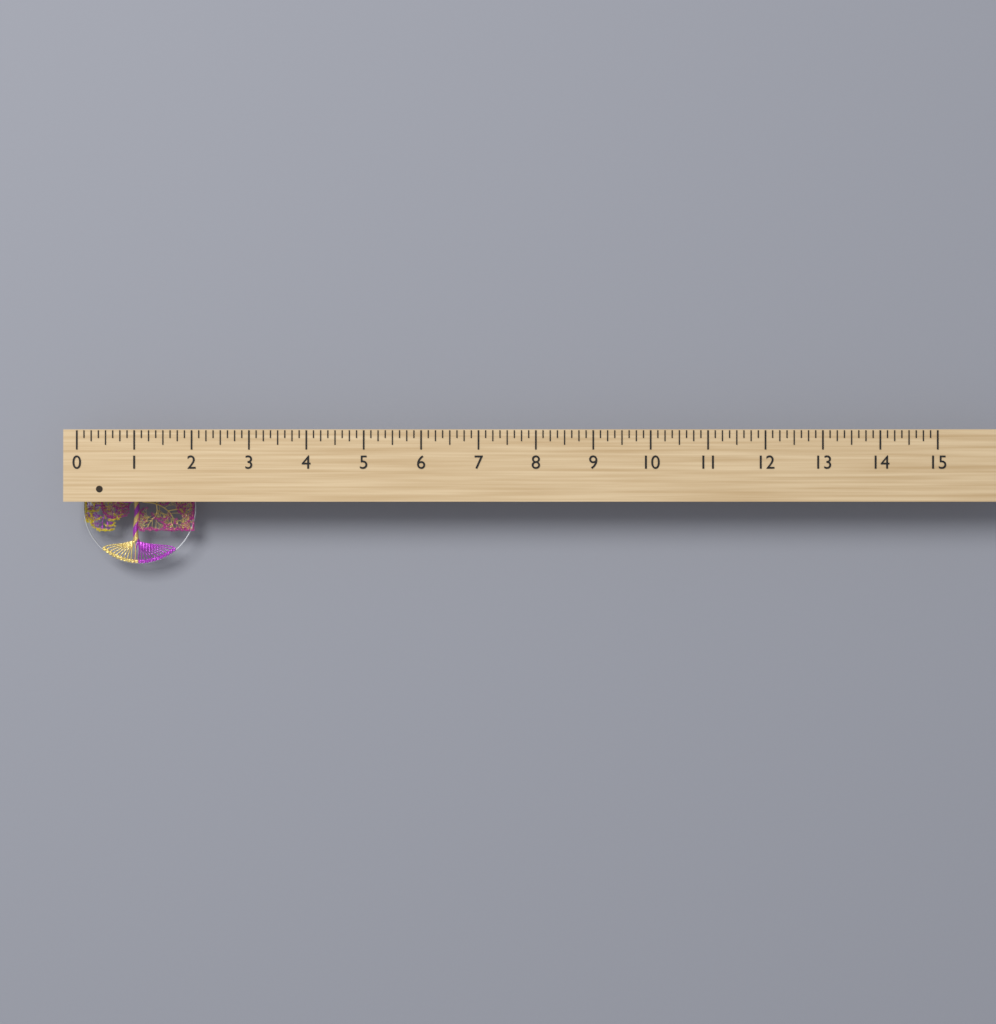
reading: 2.000 (no unit)
